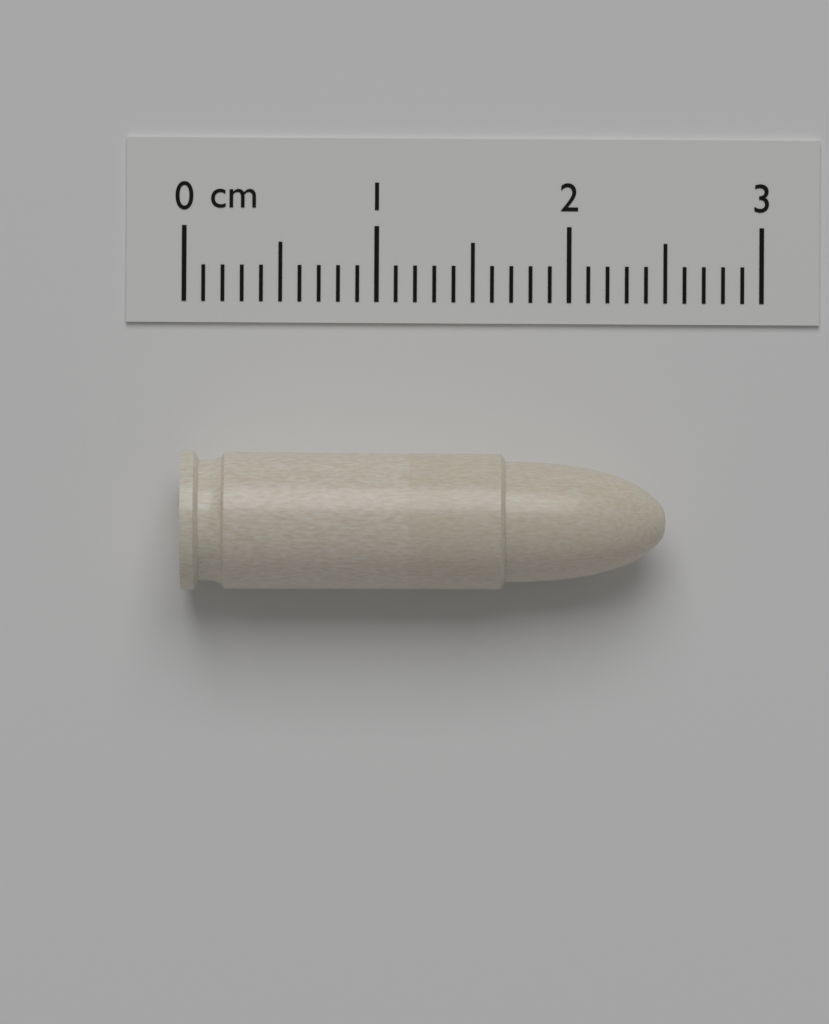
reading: 2.5 cm
